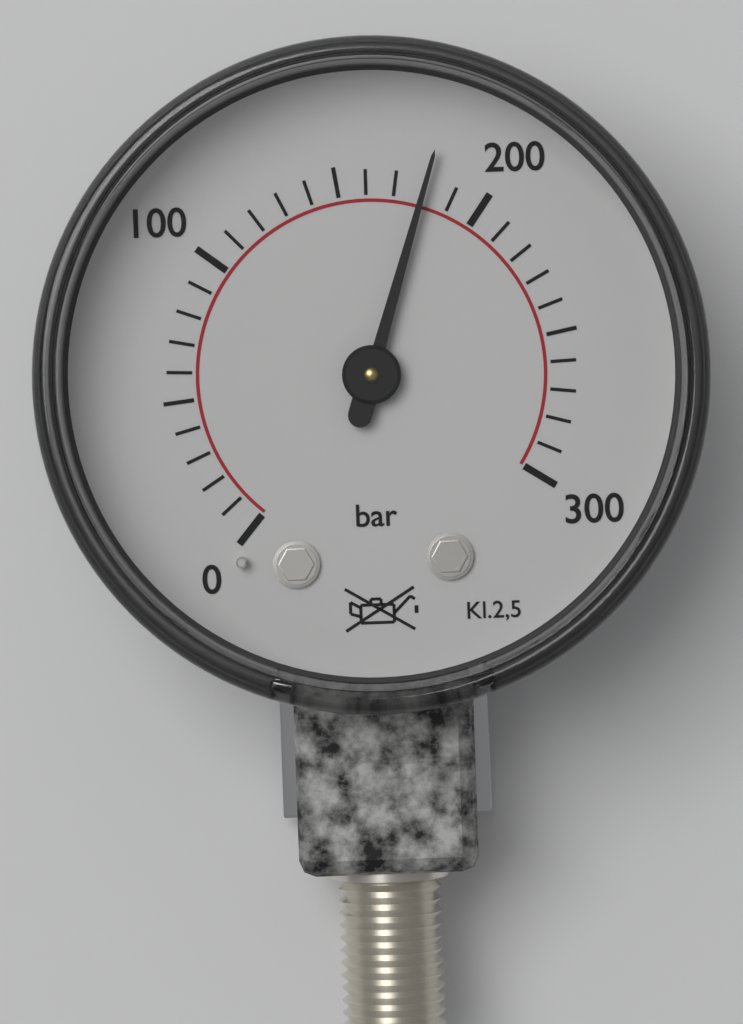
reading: 180 bar
